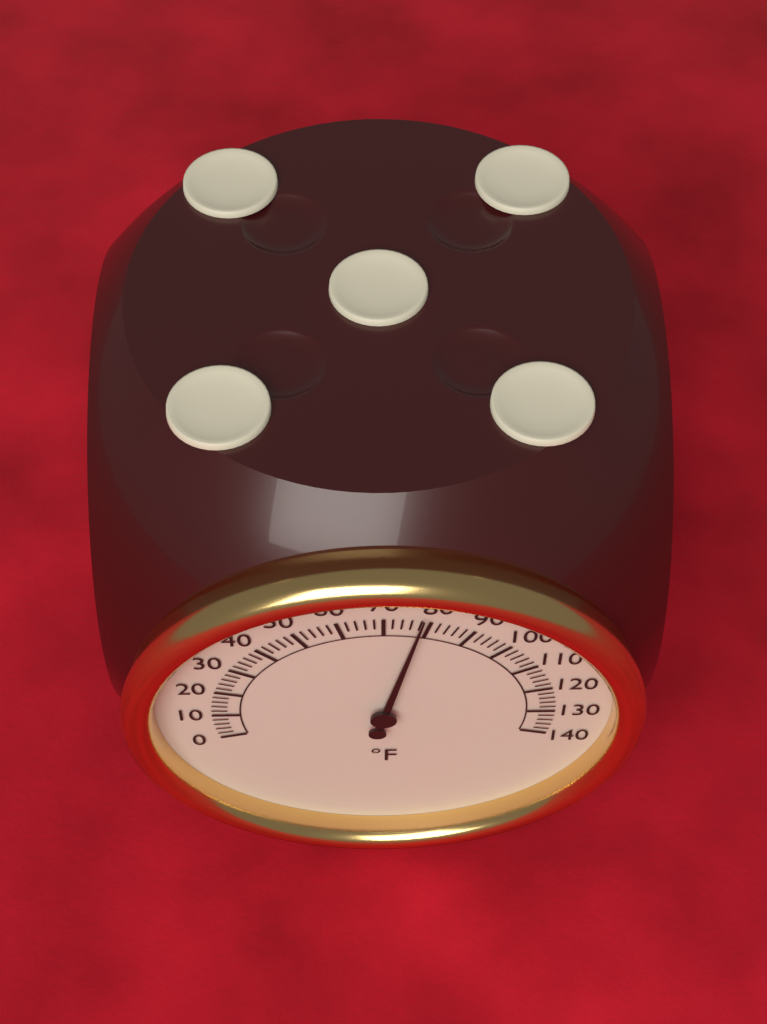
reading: 78 °F
